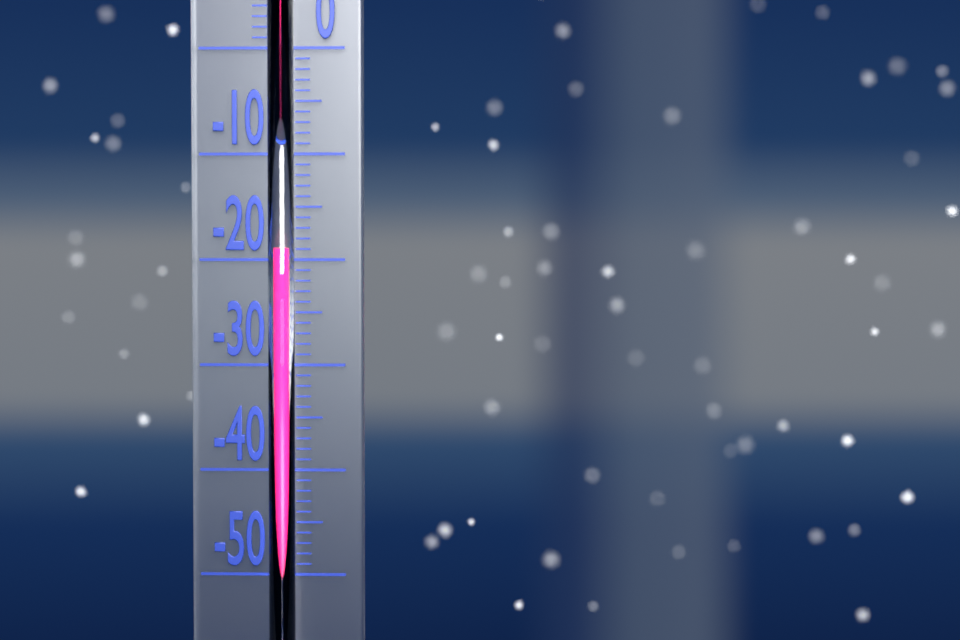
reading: -19 °C
